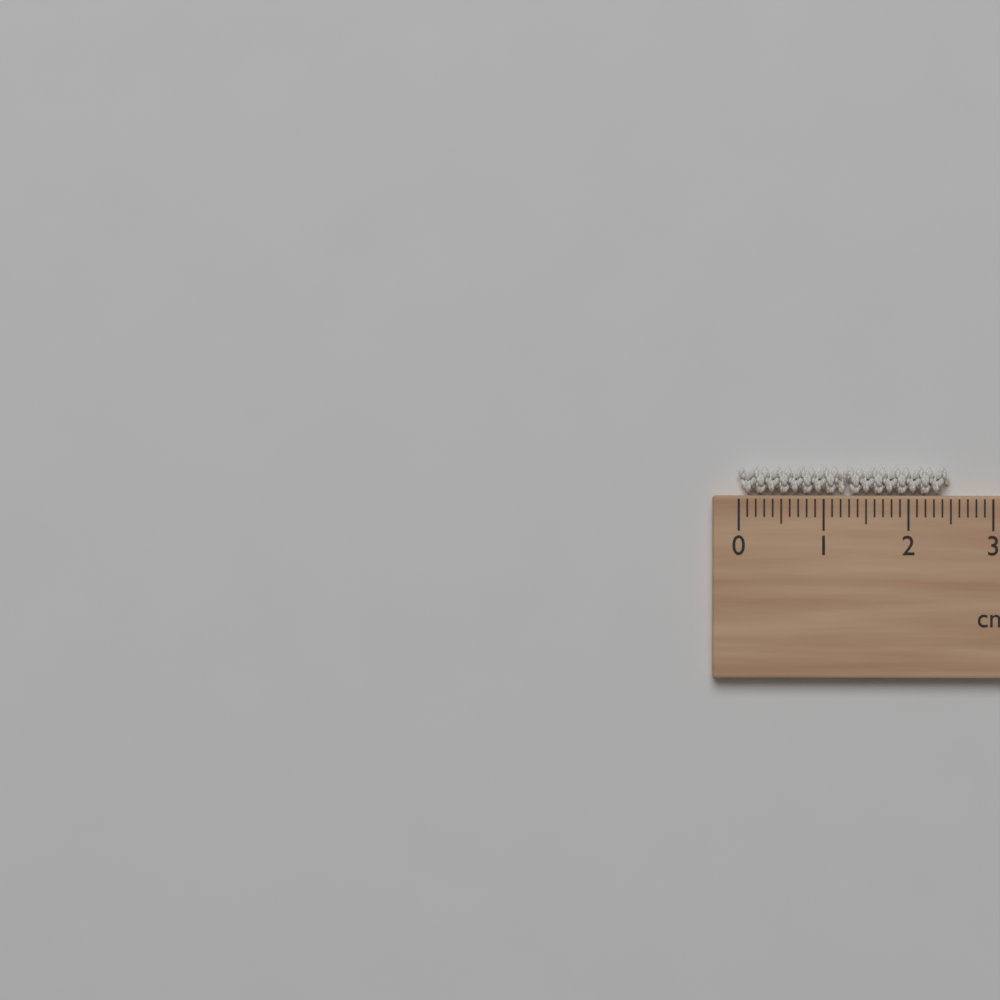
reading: 2.5 cm
